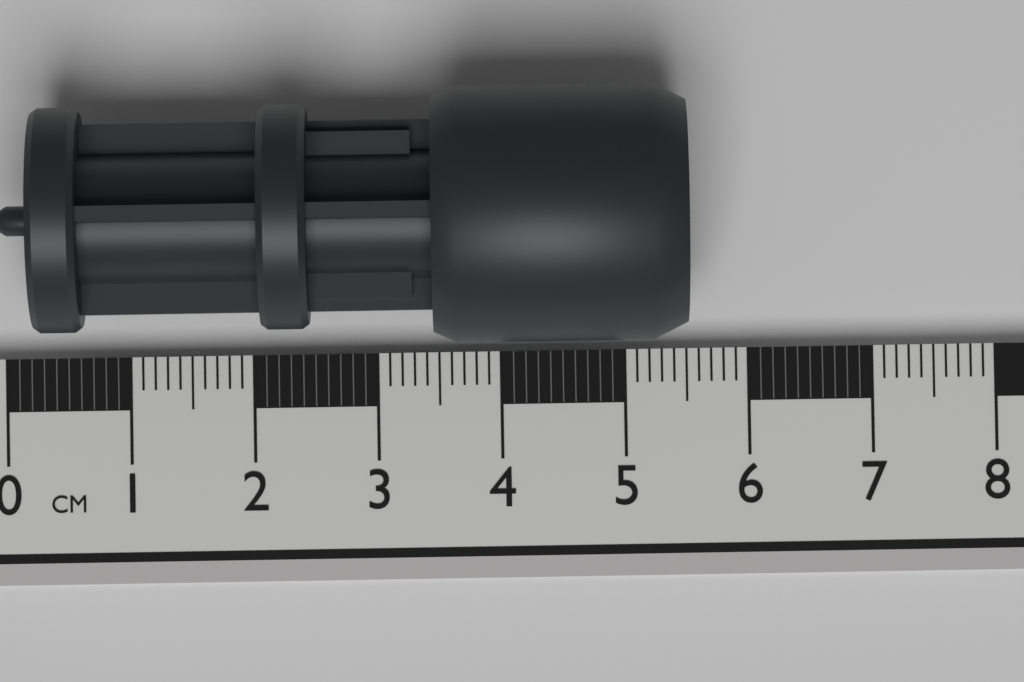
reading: 5.5 cm
